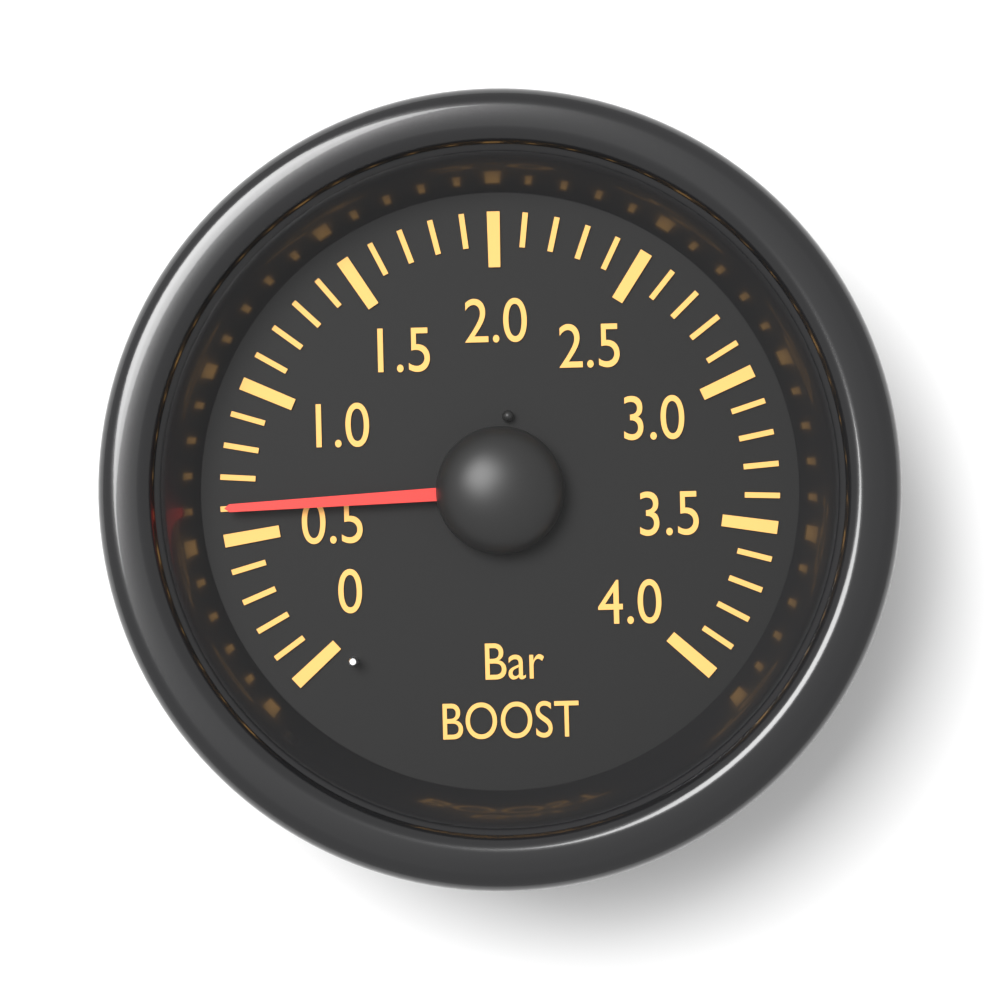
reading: 0.6 bar
